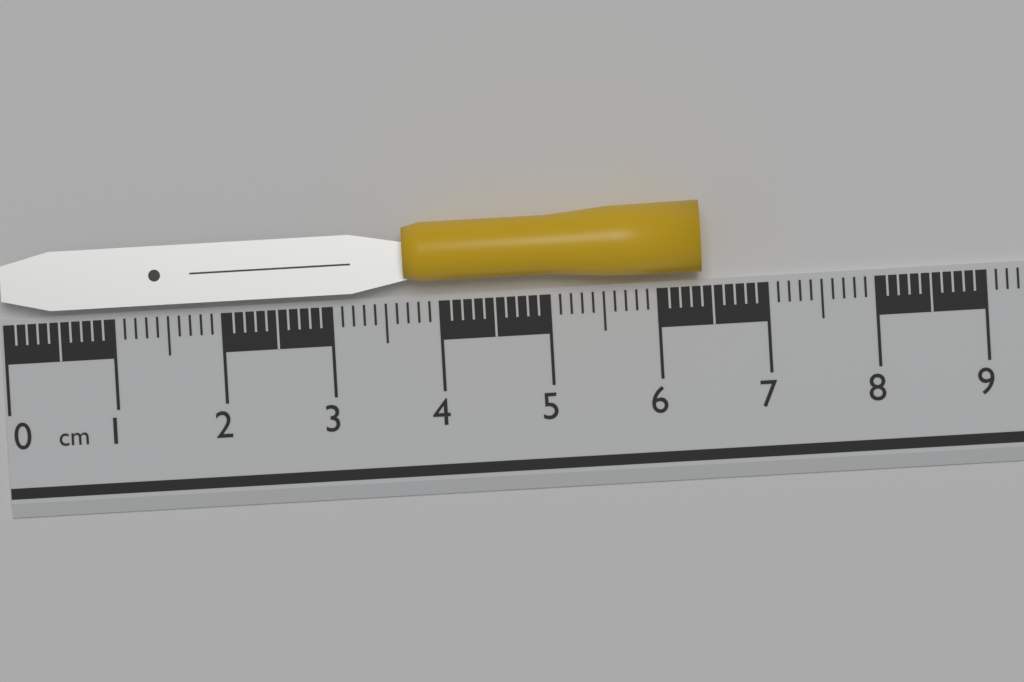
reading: 6.4 cm
